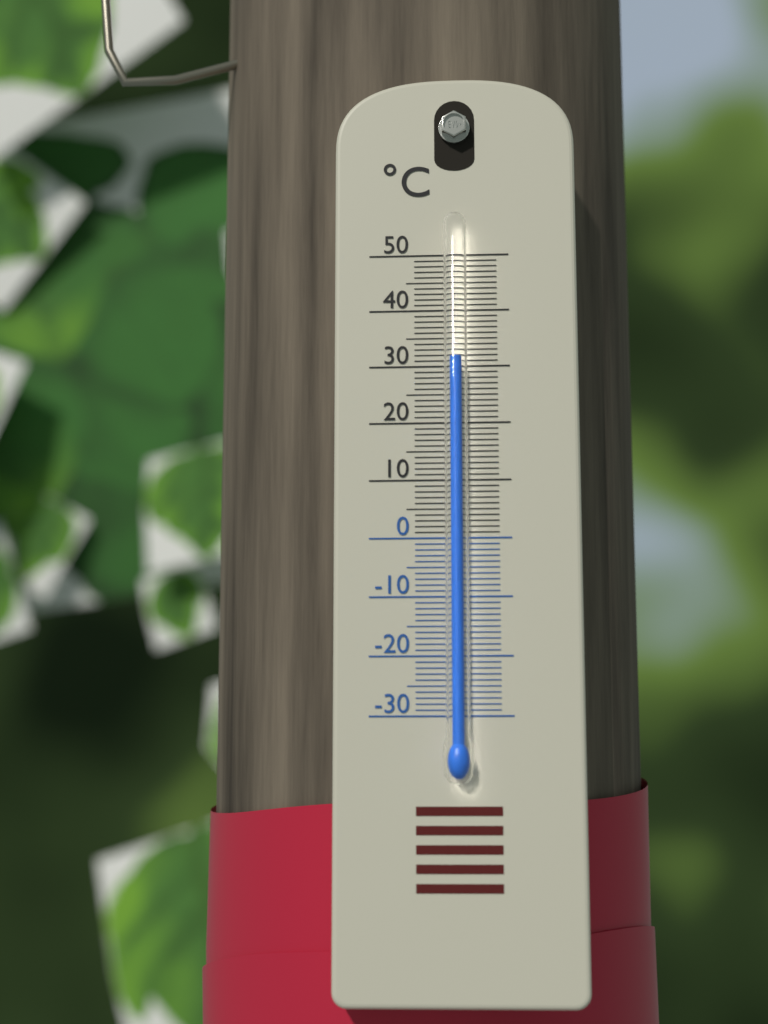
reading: 31 °C
